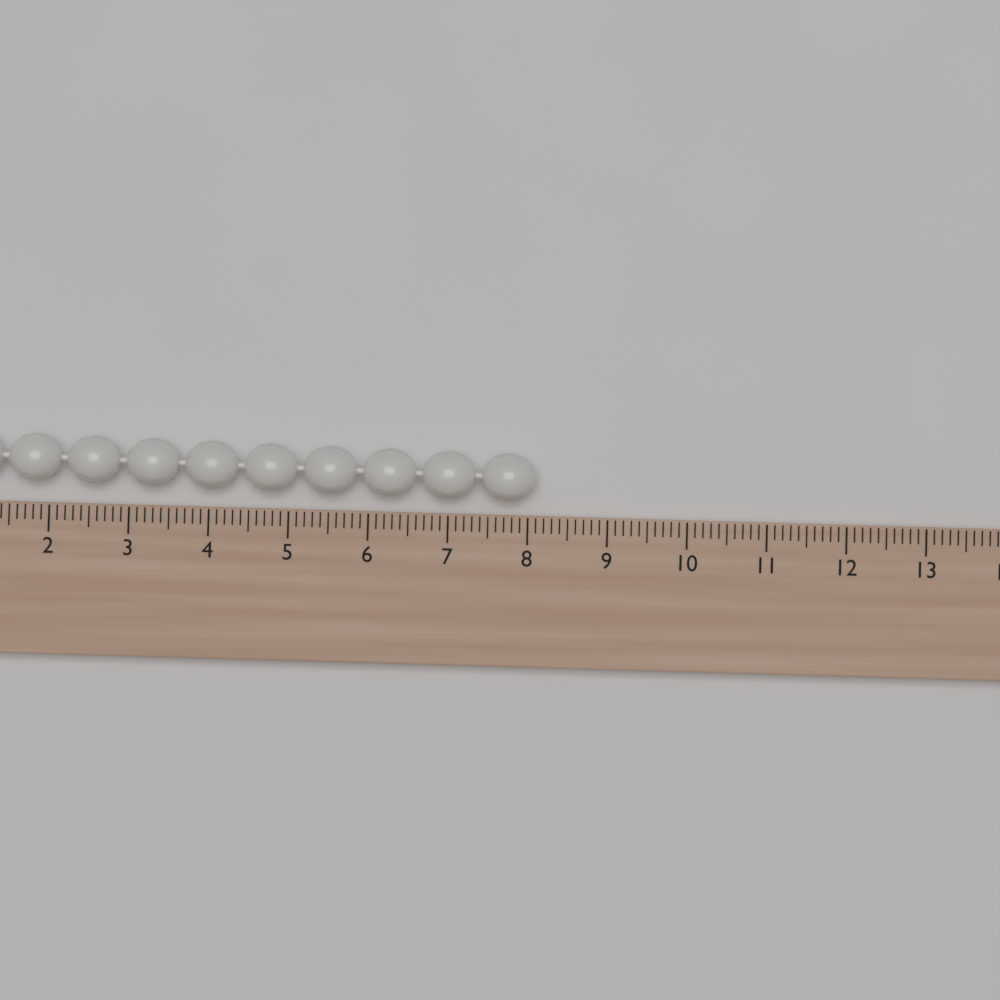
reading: 8.1 (no unit)
